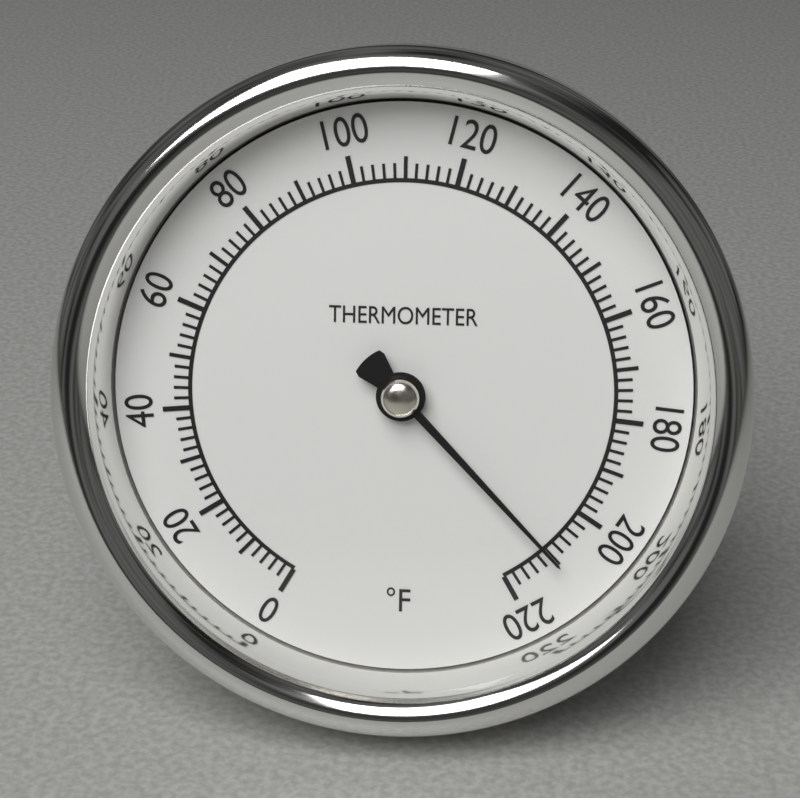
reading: 210 °F
